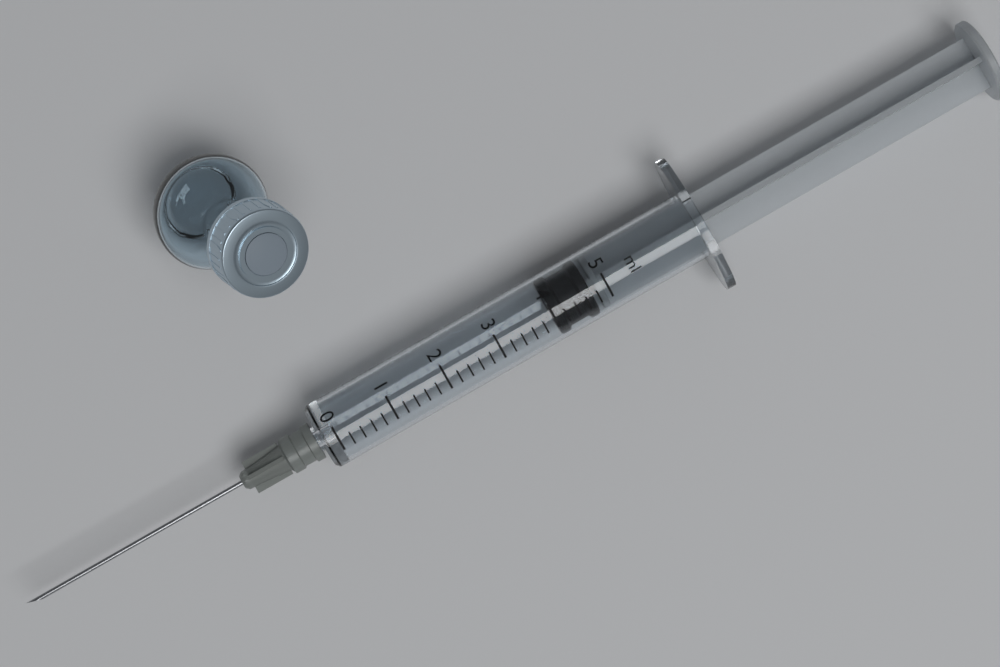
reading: 4.0 ml
